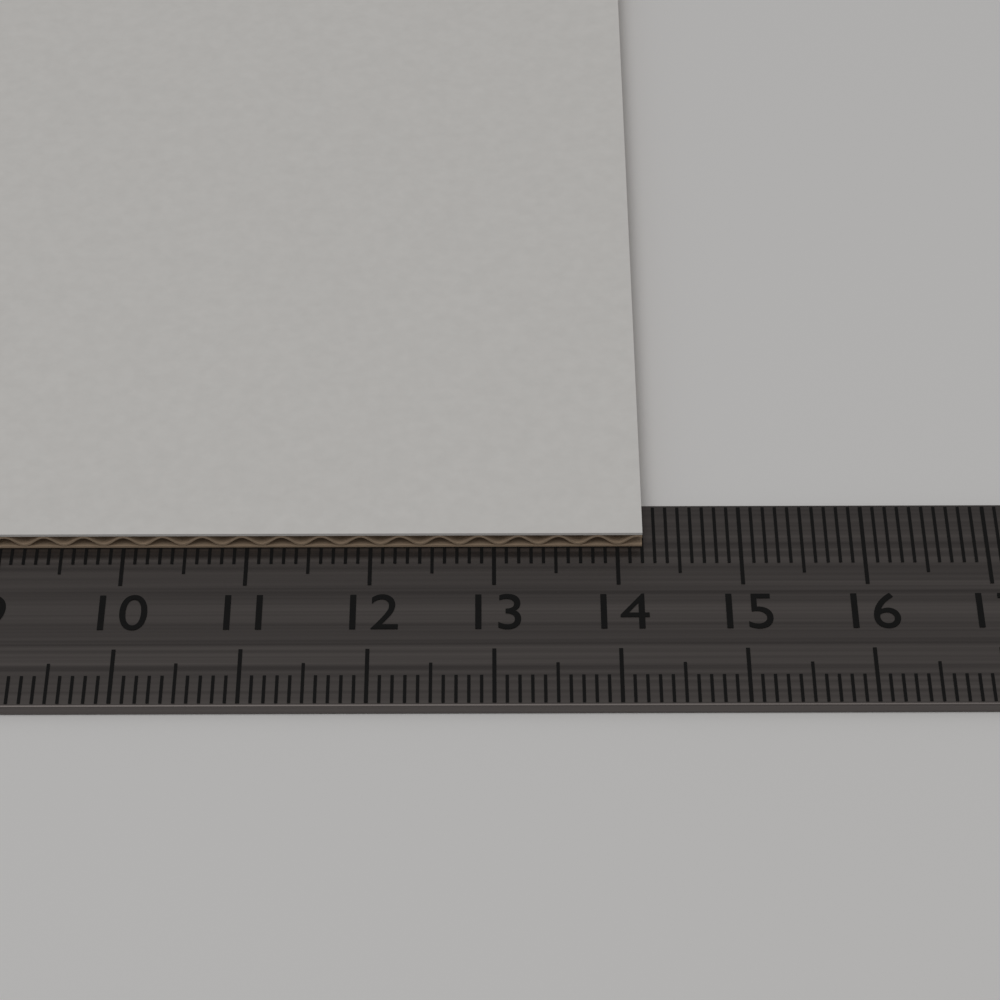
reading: 14.2 cm
